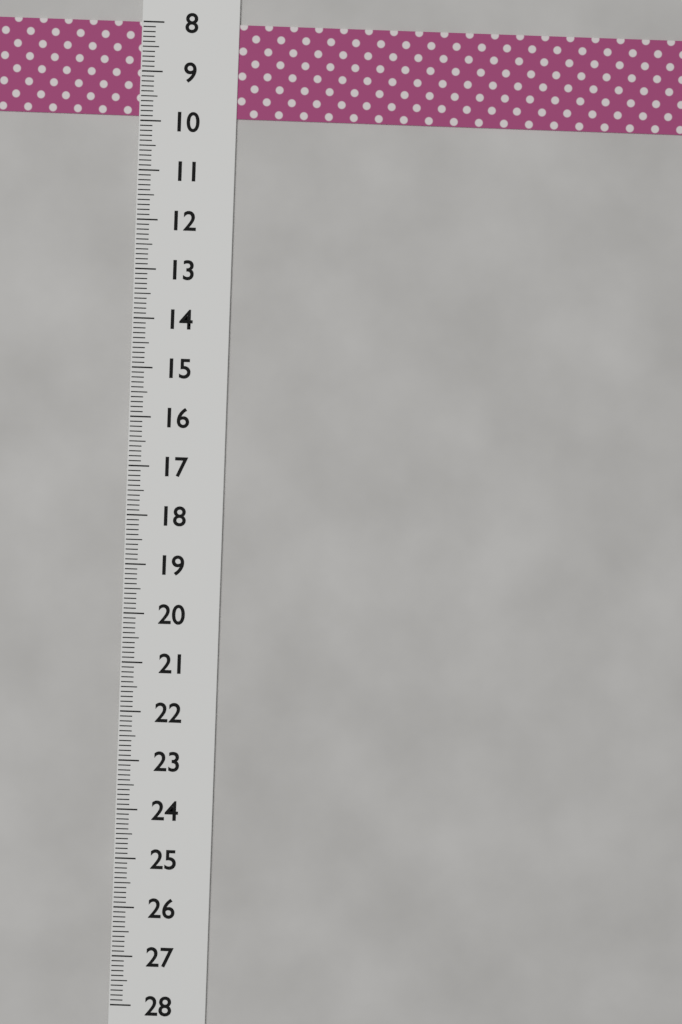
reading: 9.9 (no unit)
